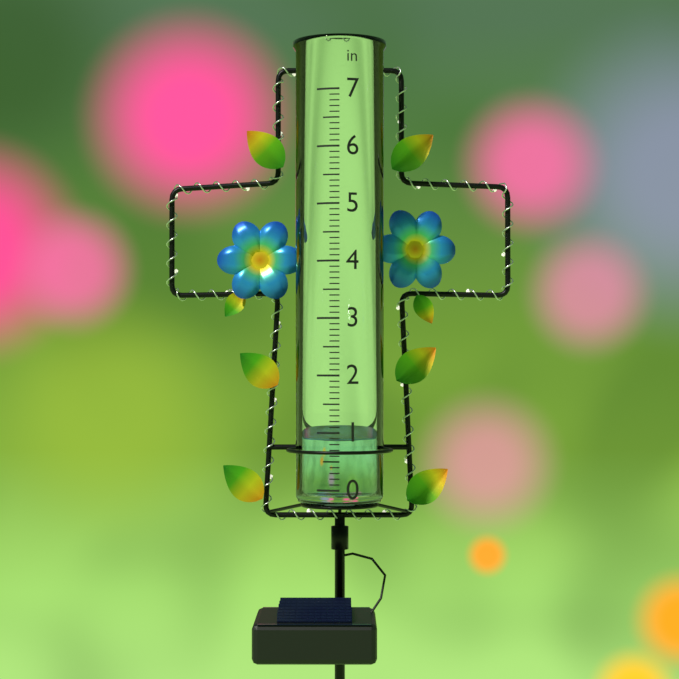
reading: 0.9 in
